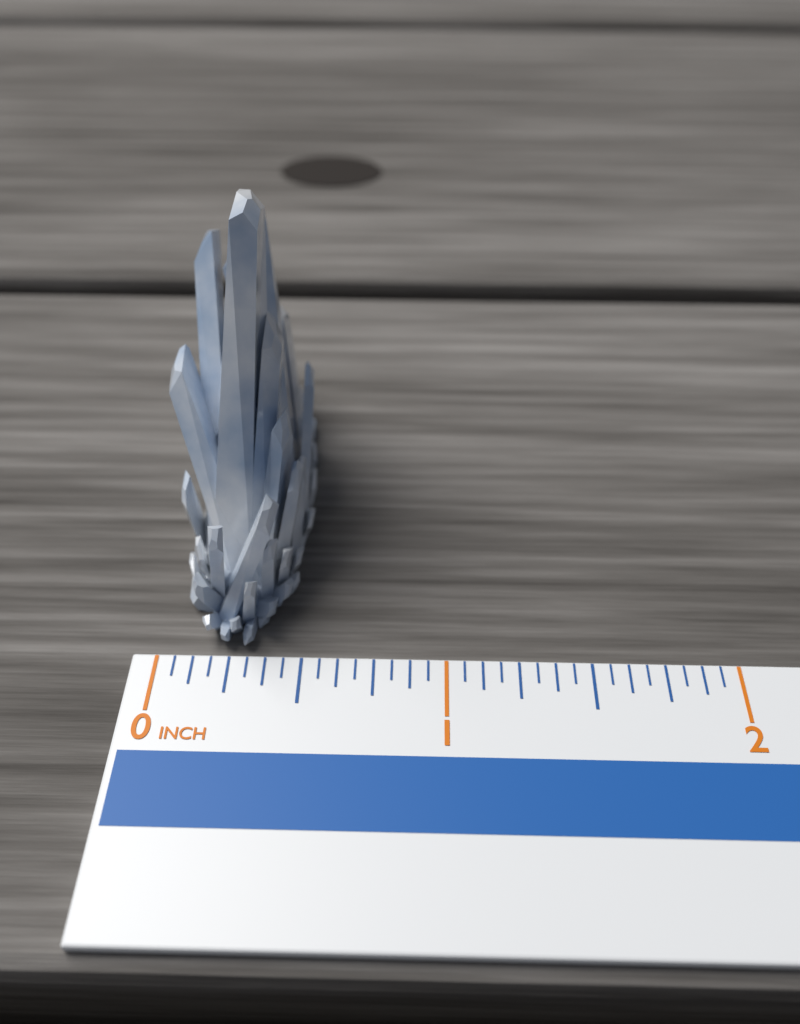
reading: 0.5000 in
